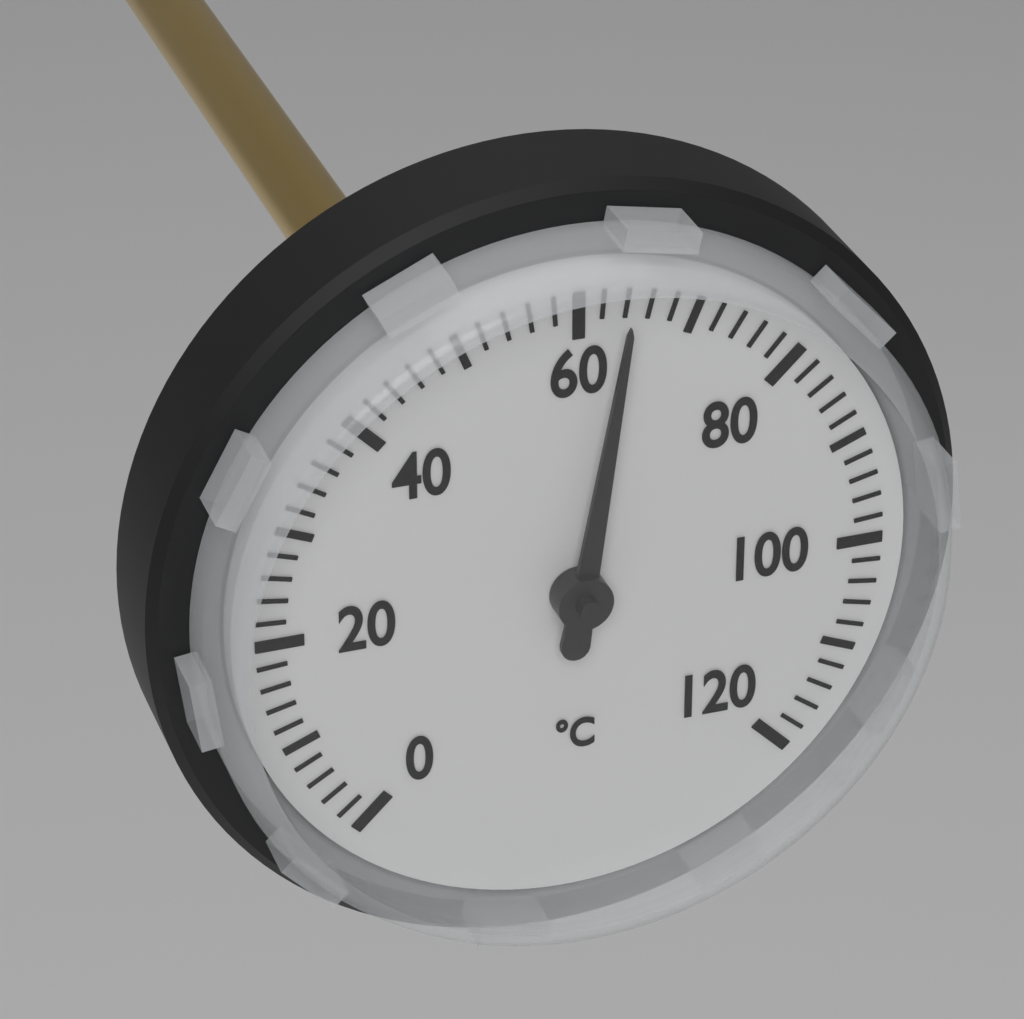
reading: 64 °C
